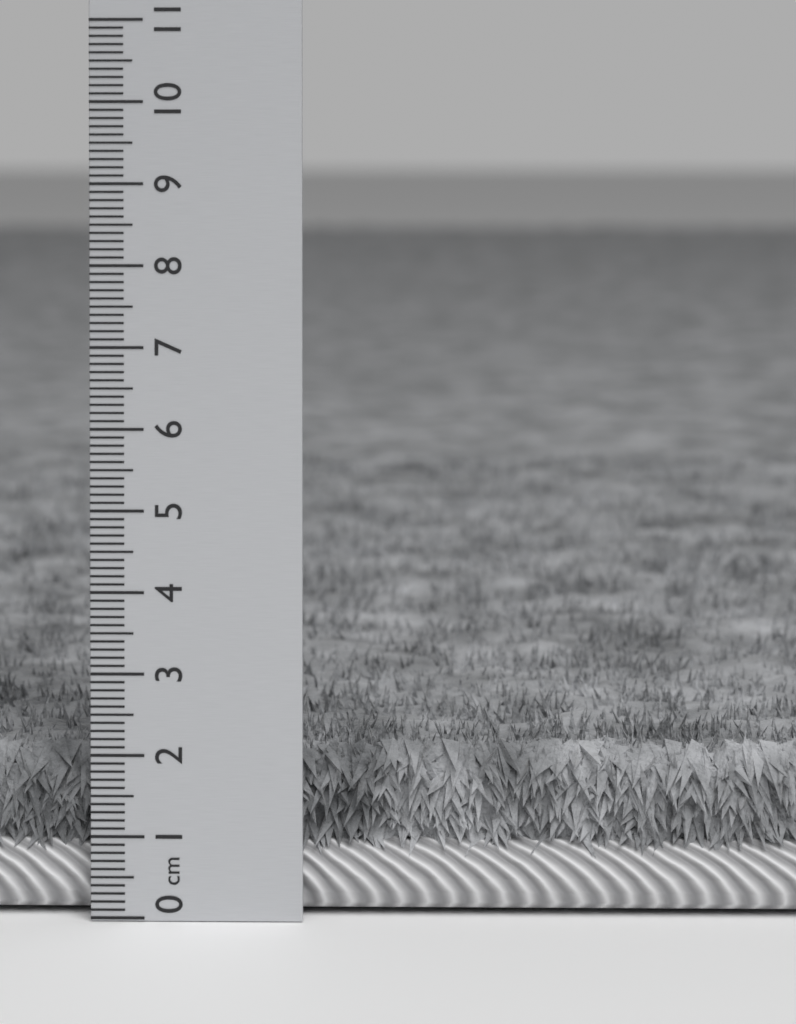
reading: 2.1 cm
